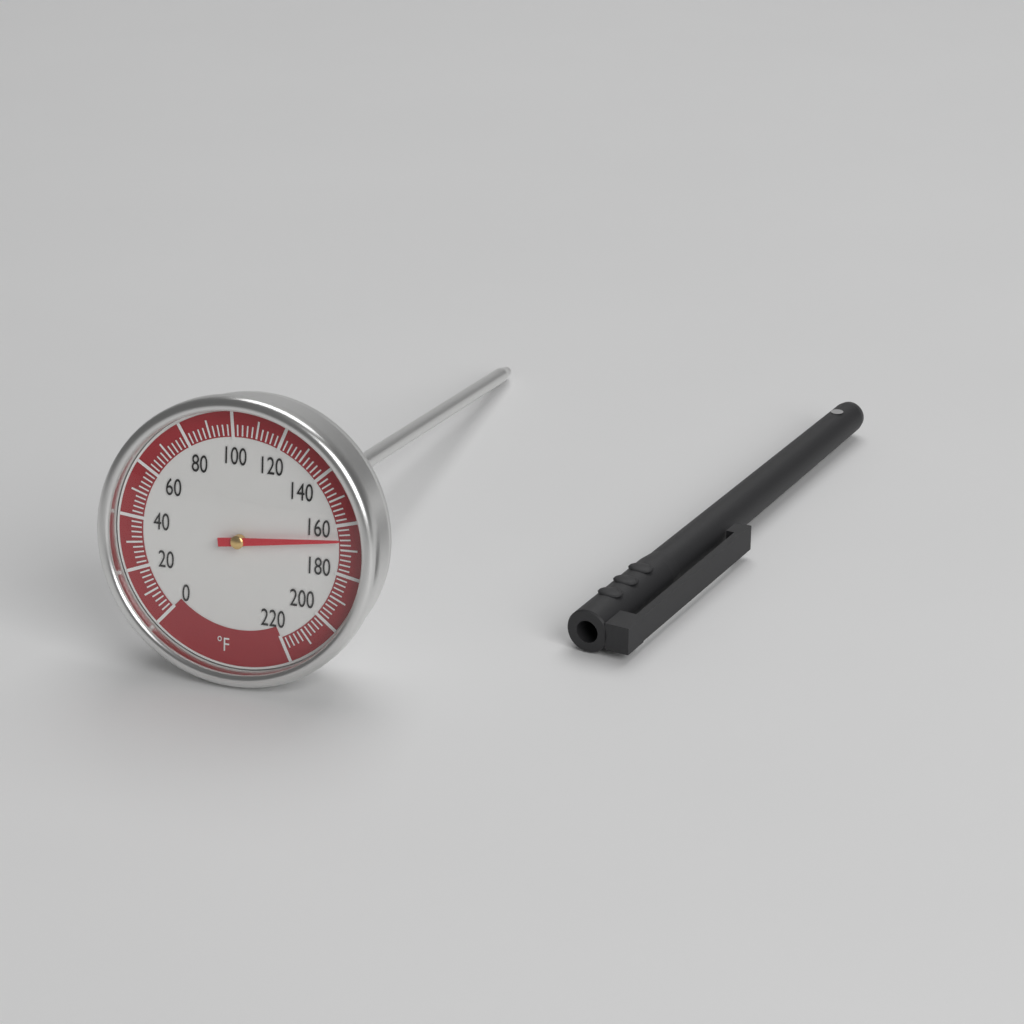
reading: 166 °F
